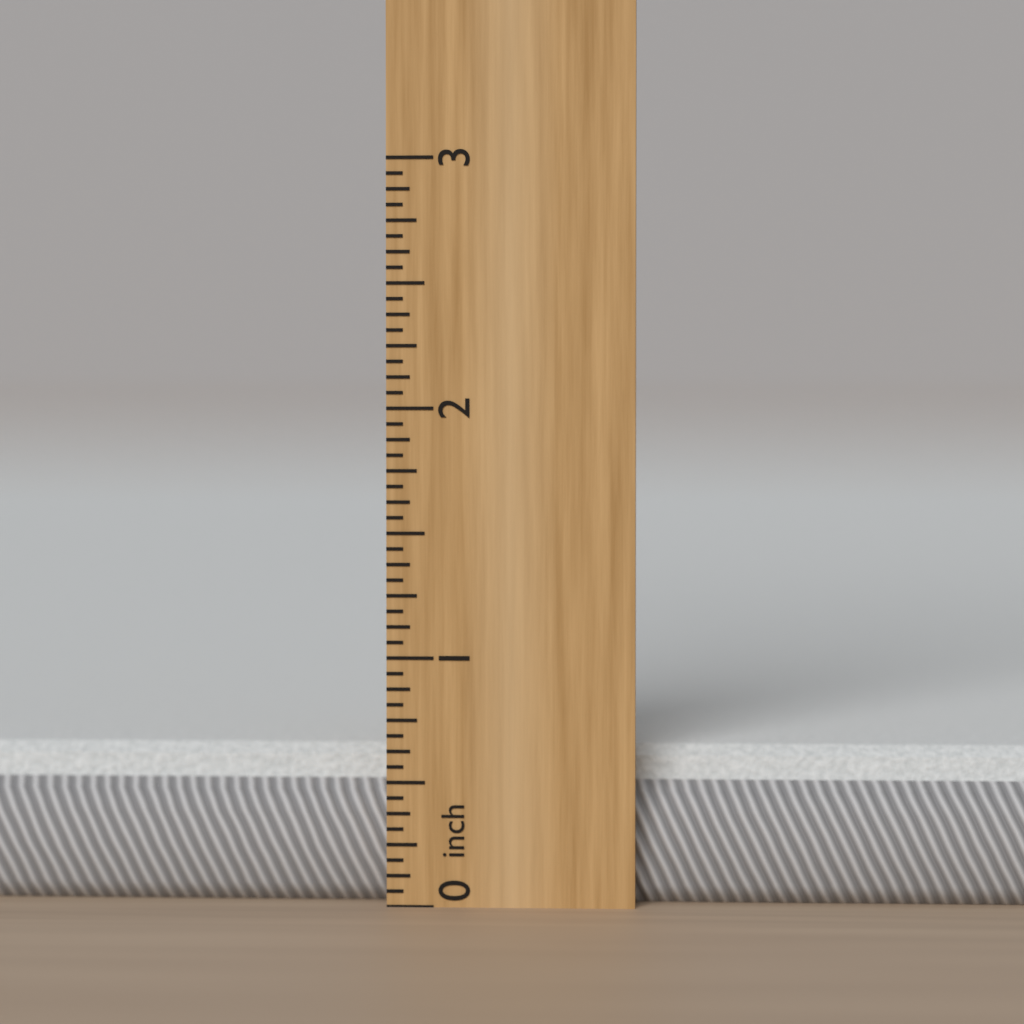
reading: 0.6250 inch
